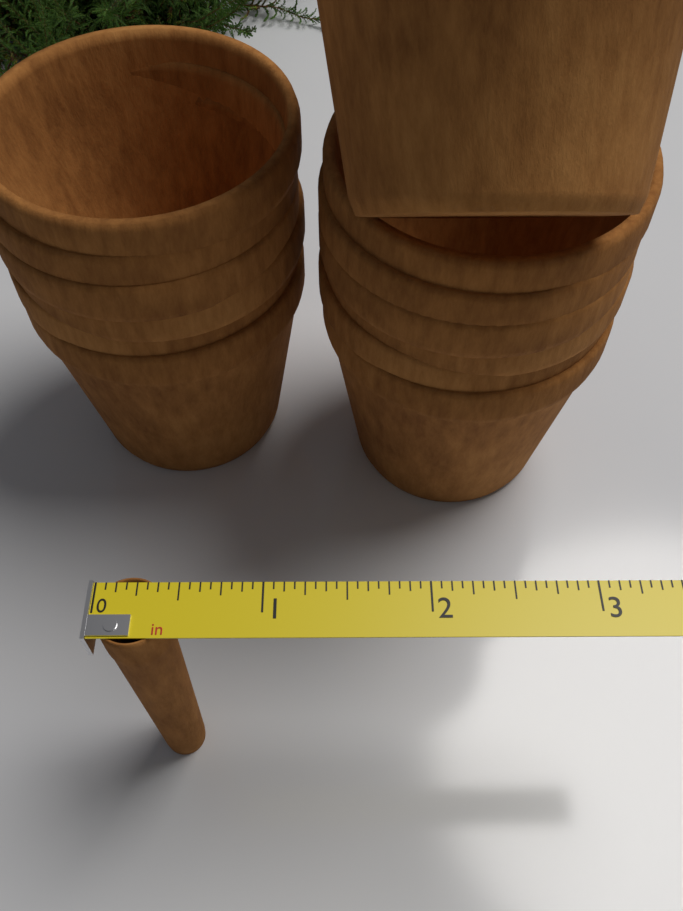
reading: 0.4375 in
